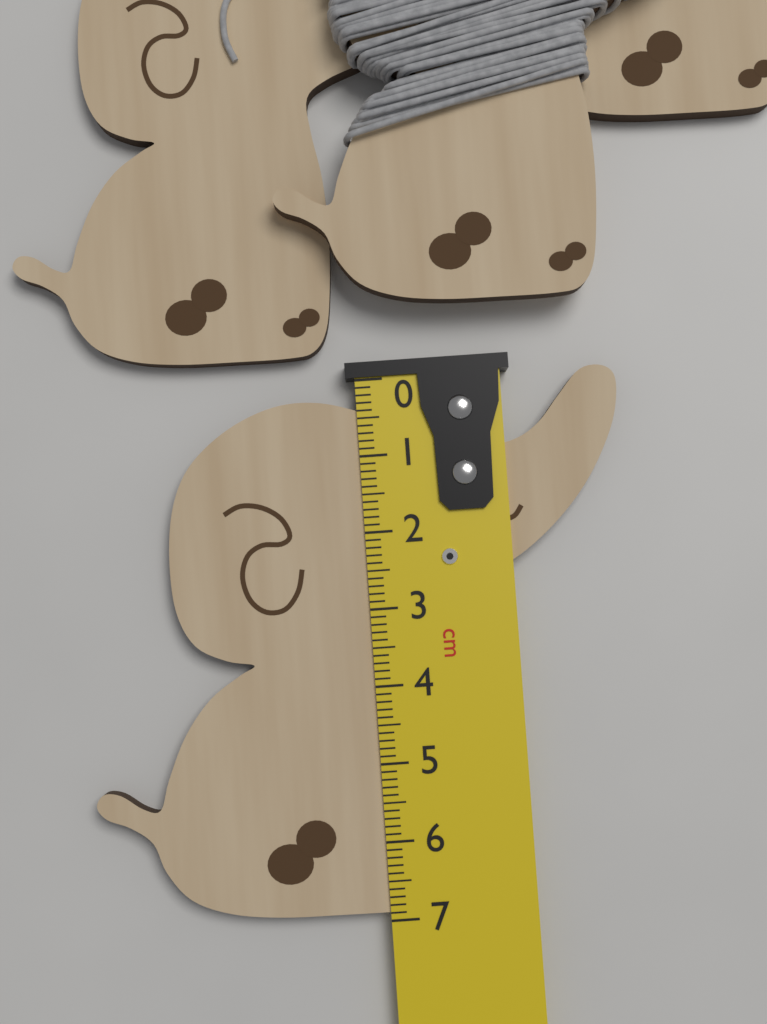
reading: 6.9 cm
